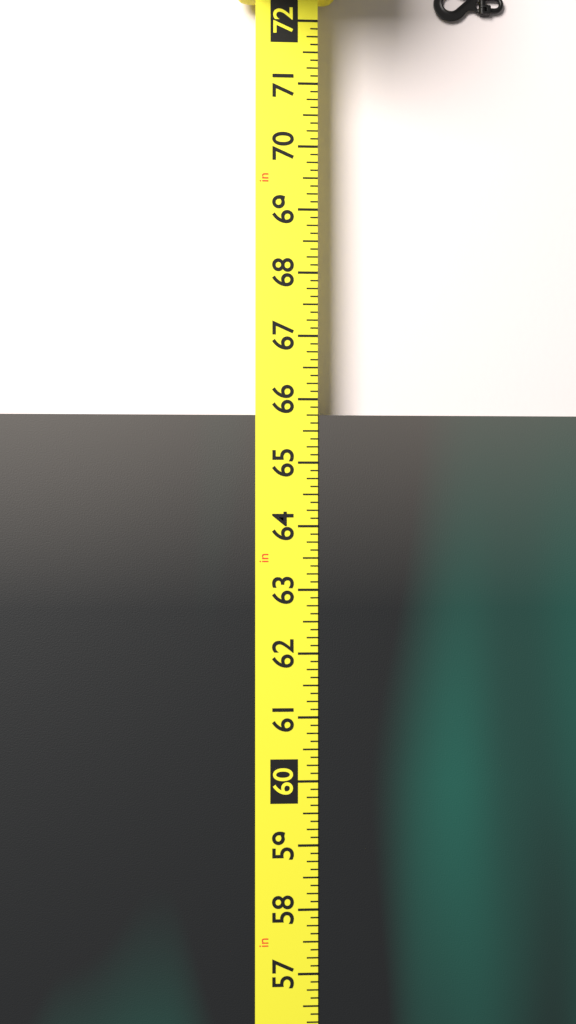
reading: 65.750 in
